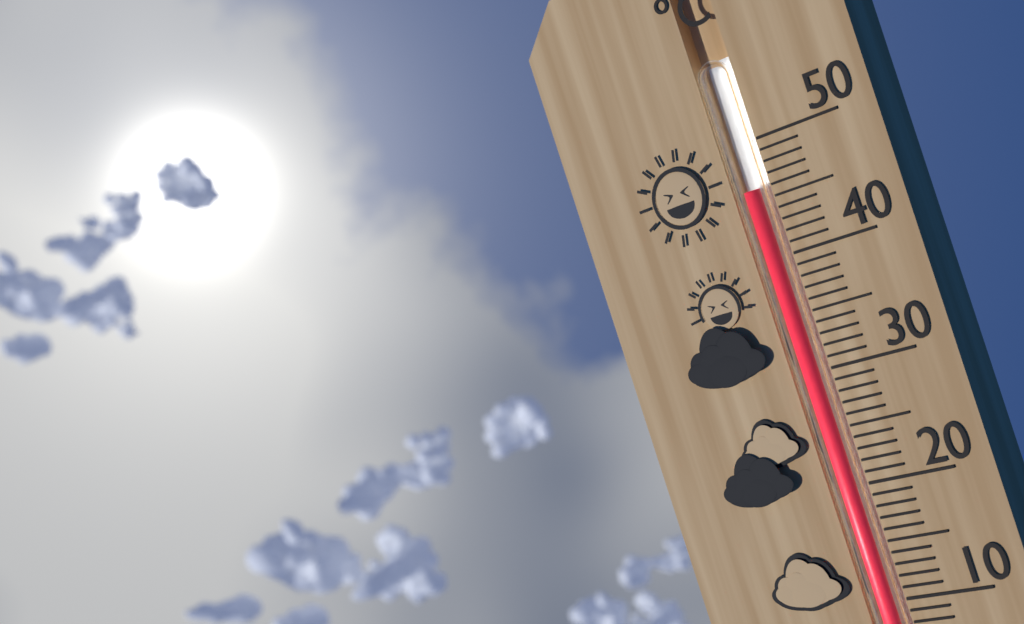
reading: 46 °C
